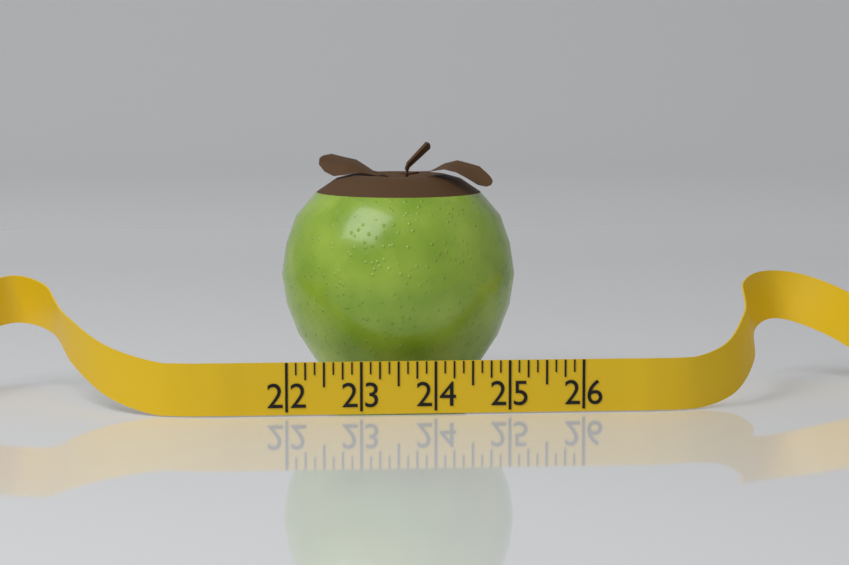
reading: 25.250 (no unit)
